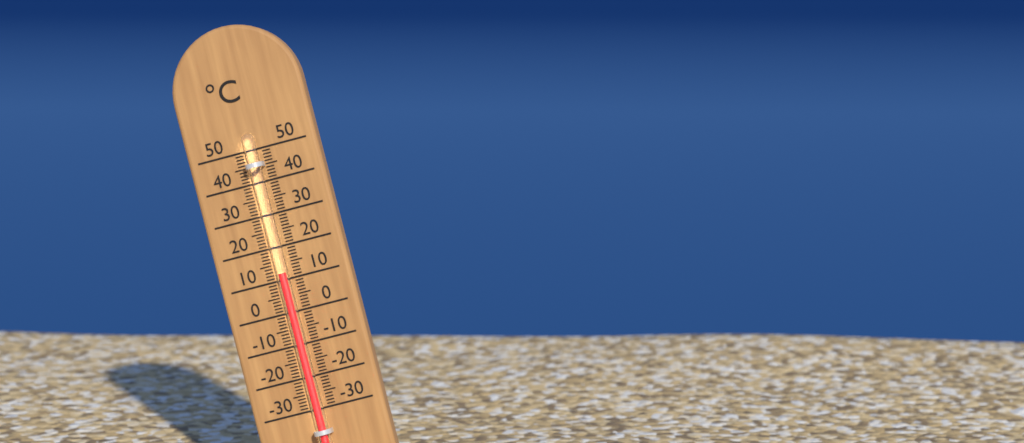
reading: 12 °C
